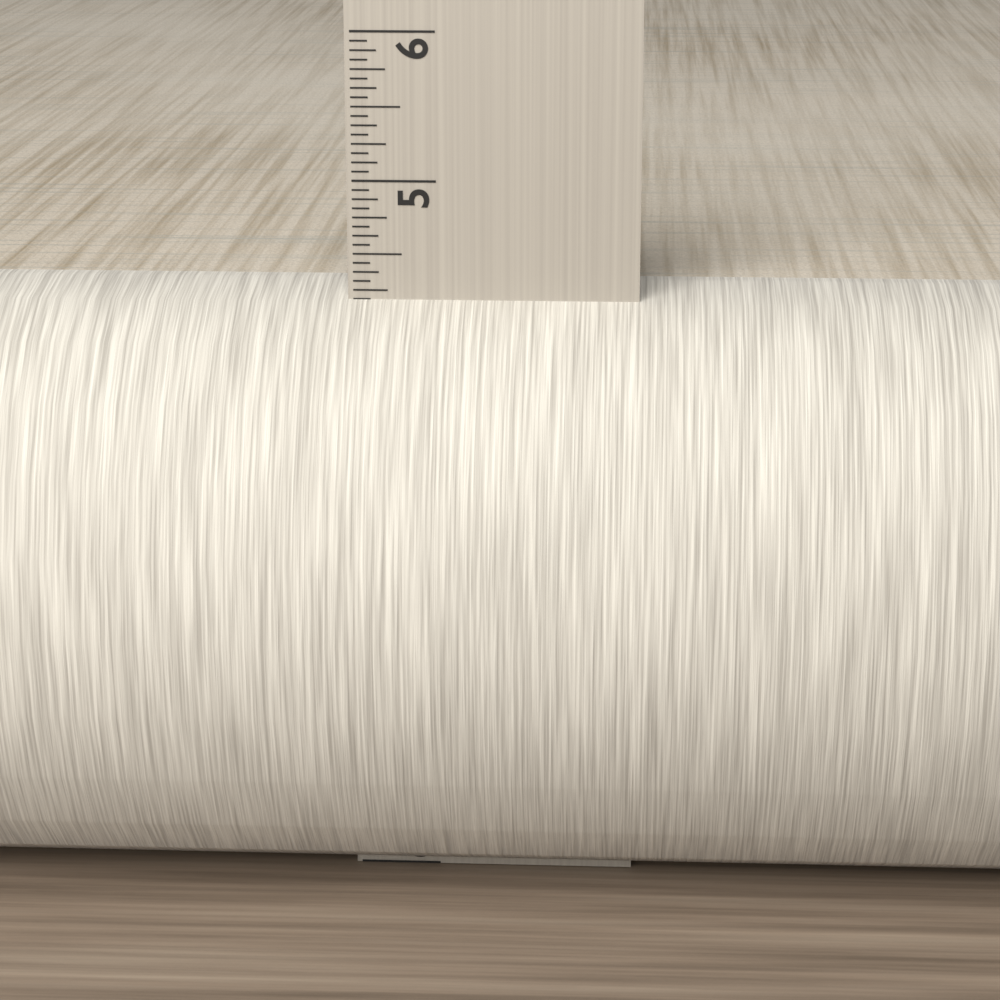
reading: 4.2500 in
